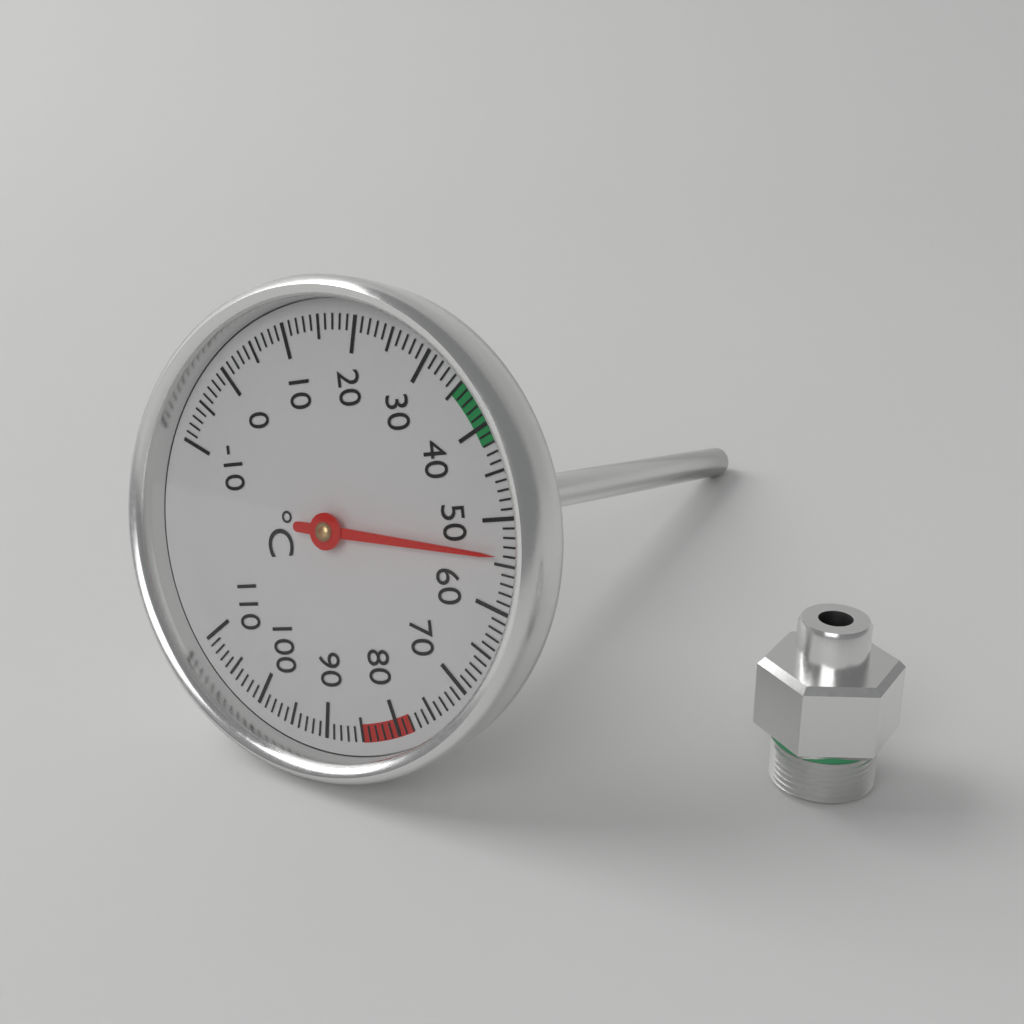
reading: 54 °C
